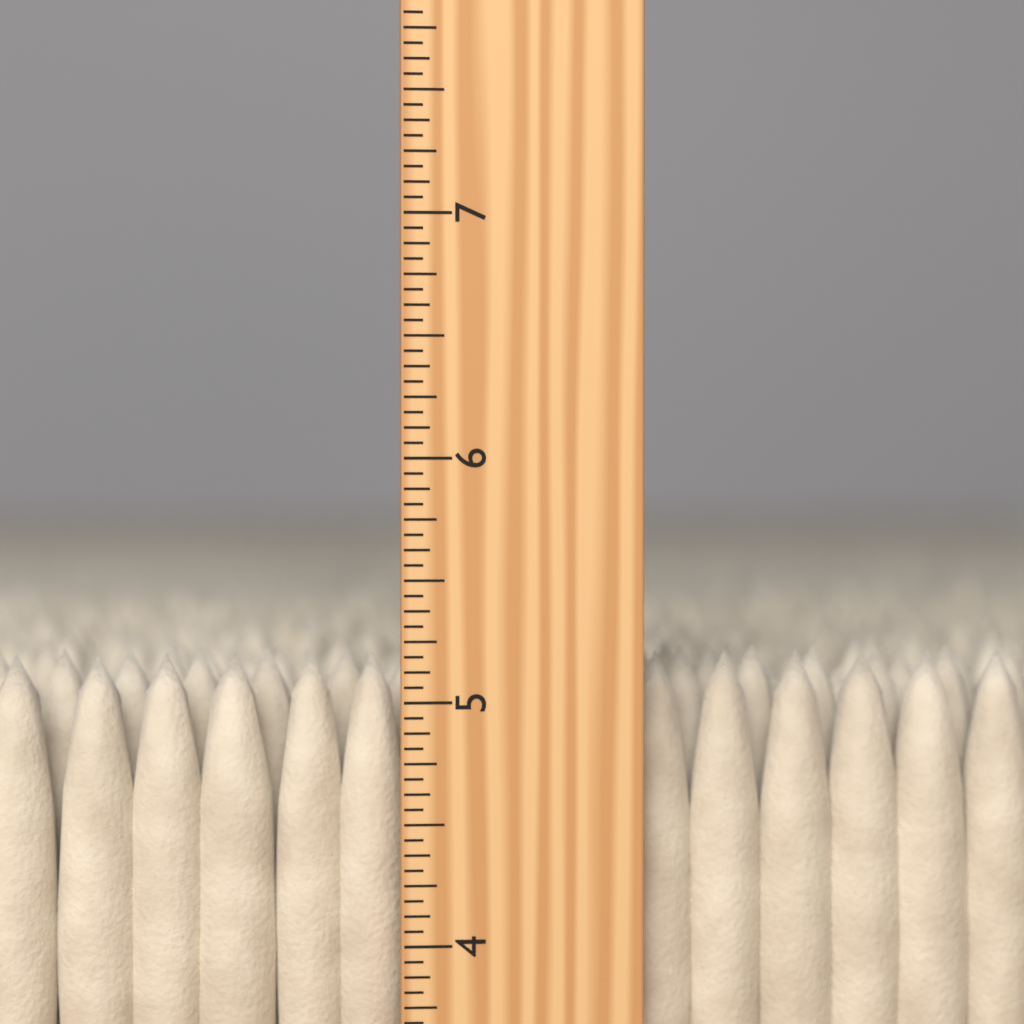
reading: 5.1875 inch
